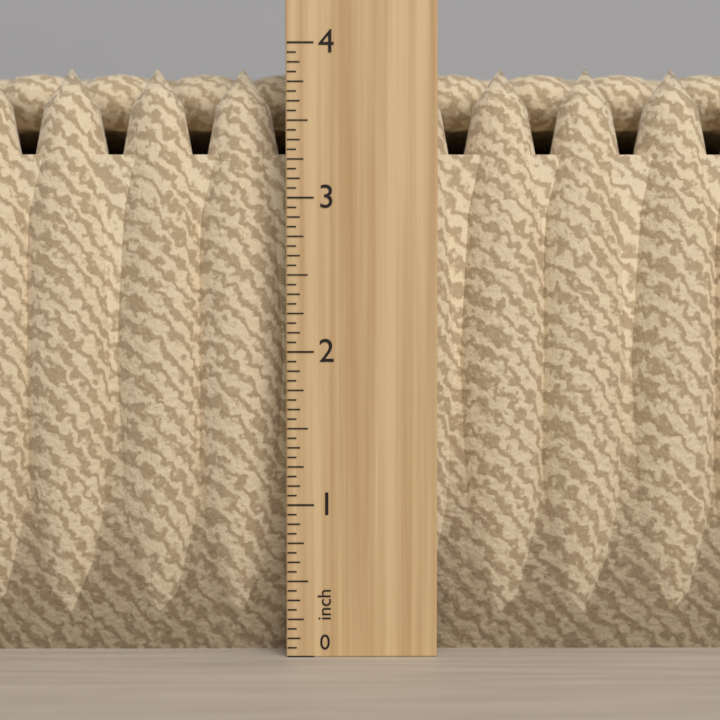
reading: 3.8750 in
